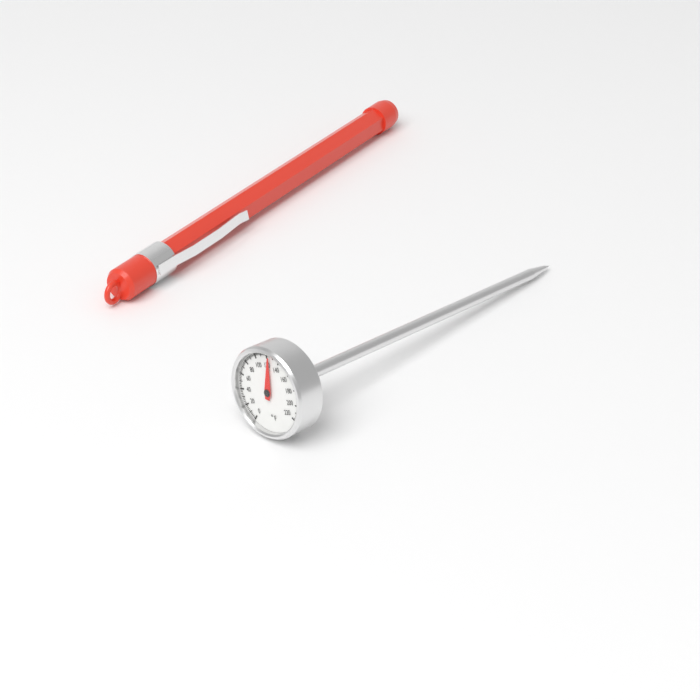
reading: 124 °F
